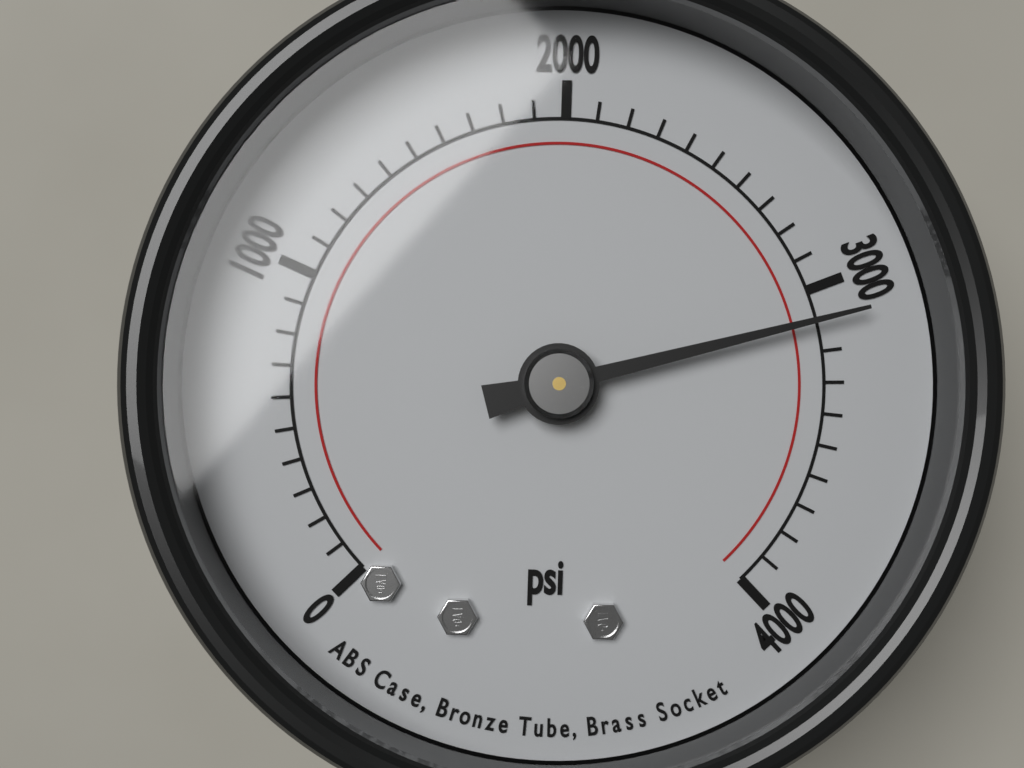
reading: 3100 psi
